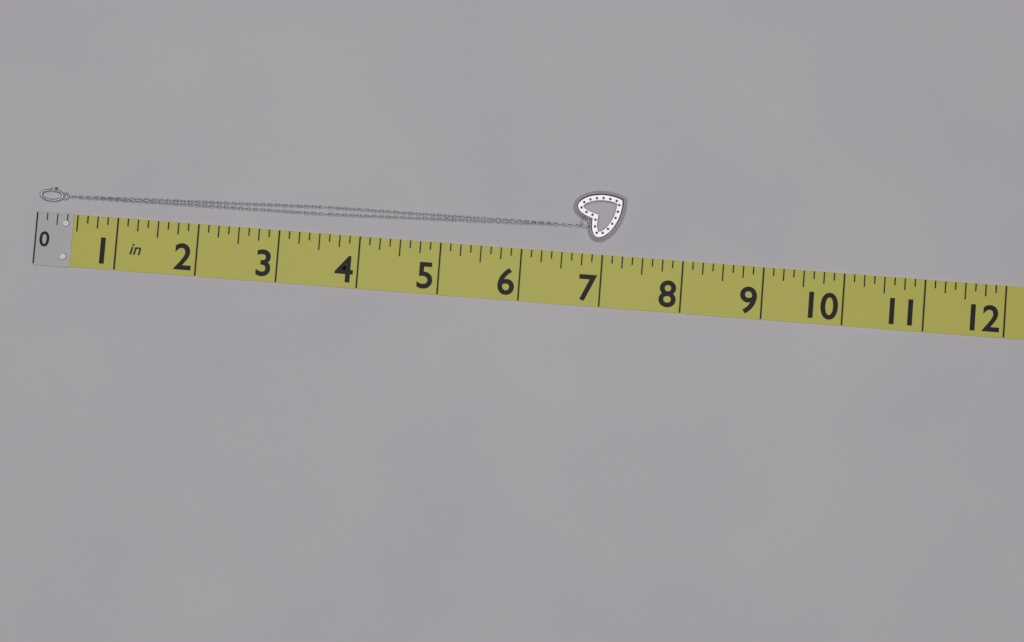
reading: 7.250 in
